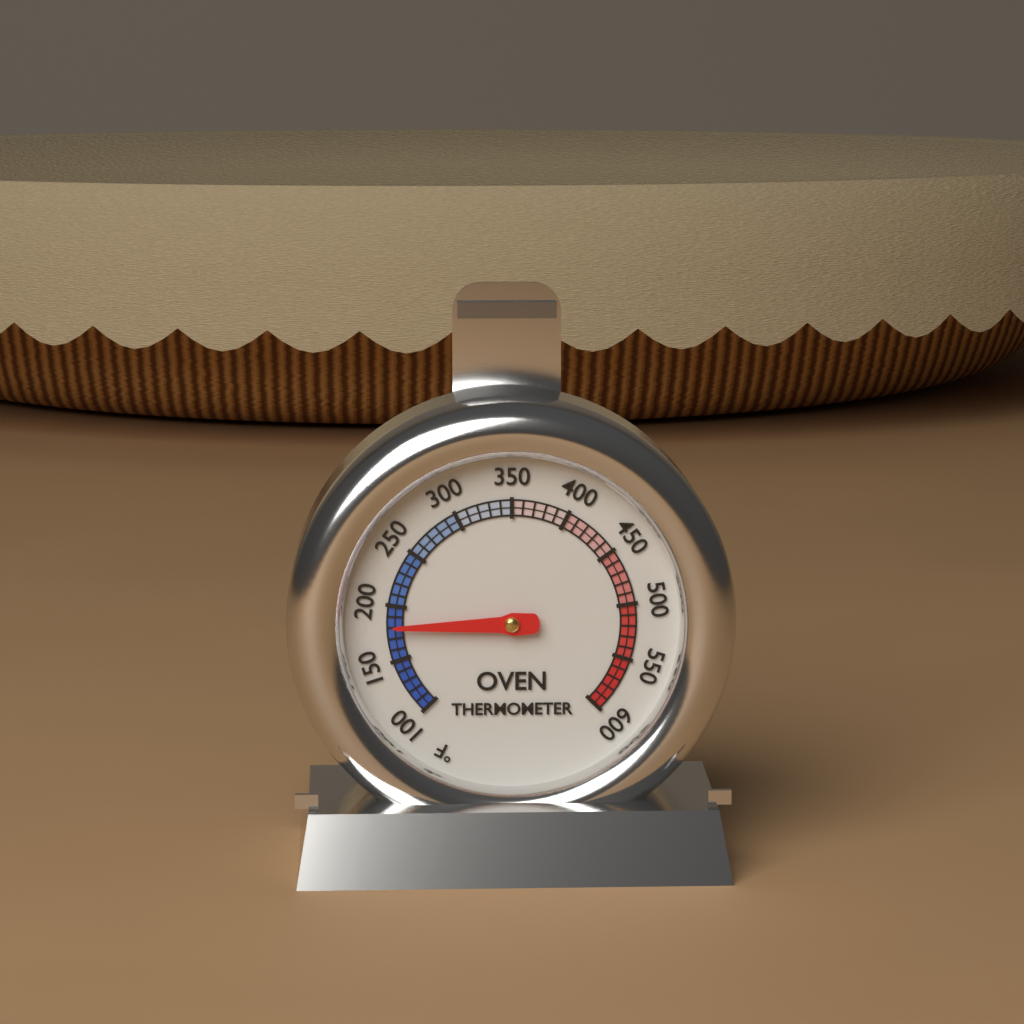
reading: 180 °F
